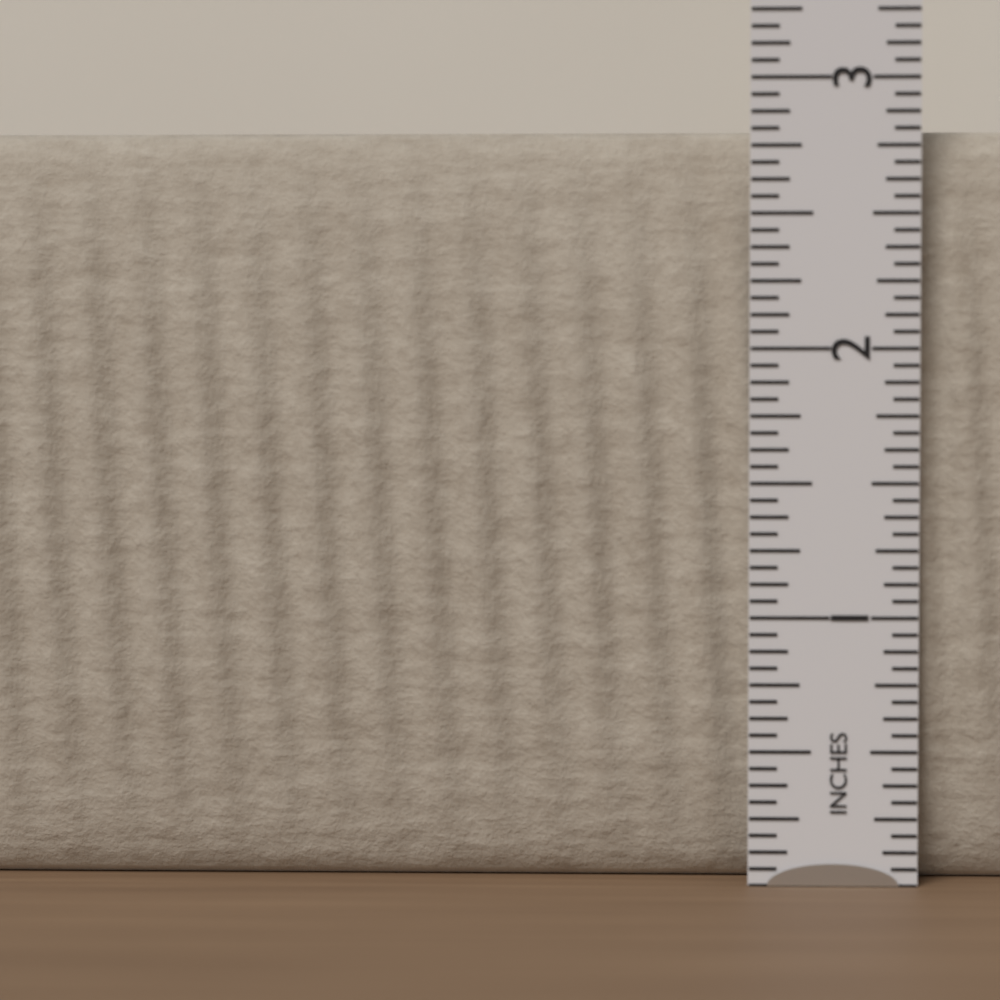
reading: 2.8125 in
